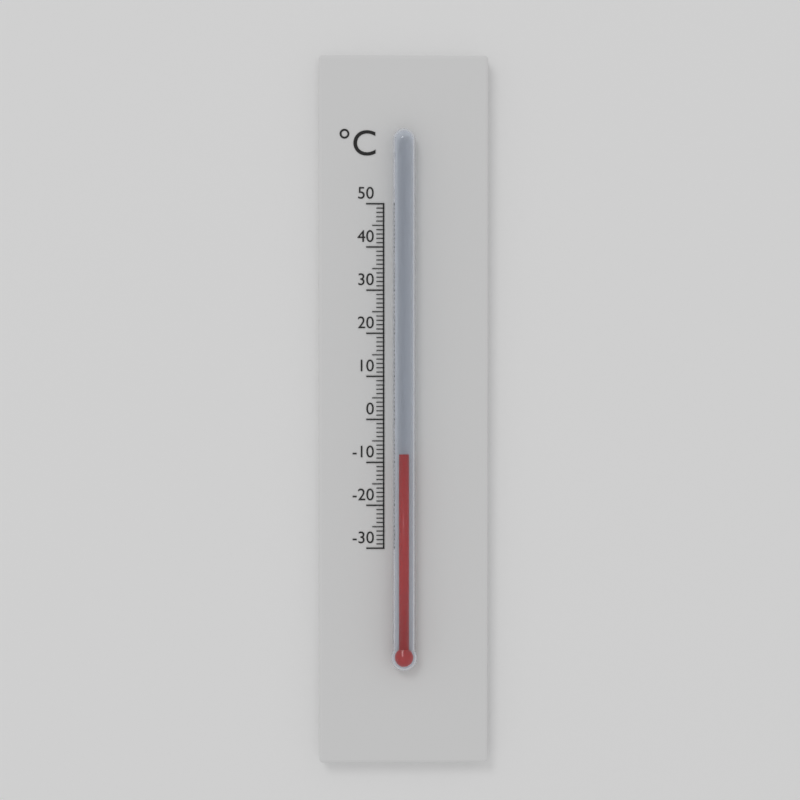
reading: -8 °C
